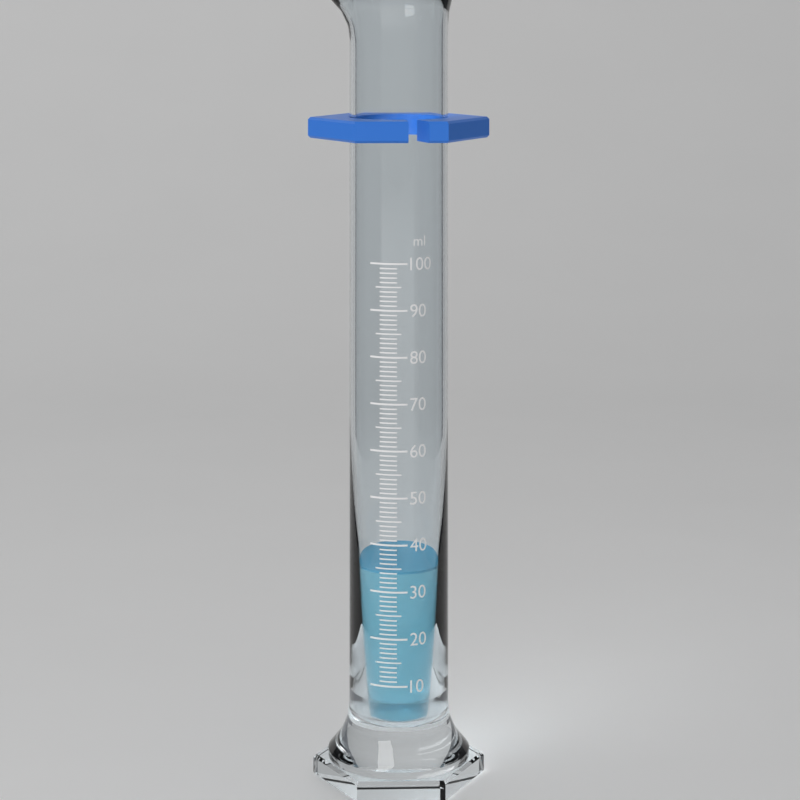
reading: 34 ml
